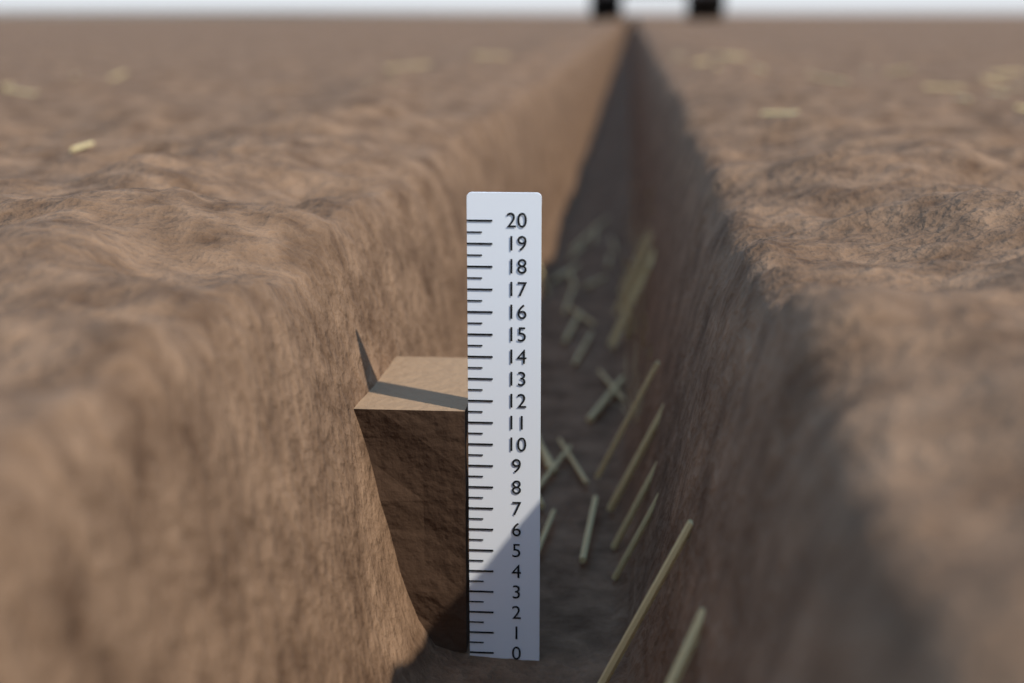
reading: 11.5 (no unit)
